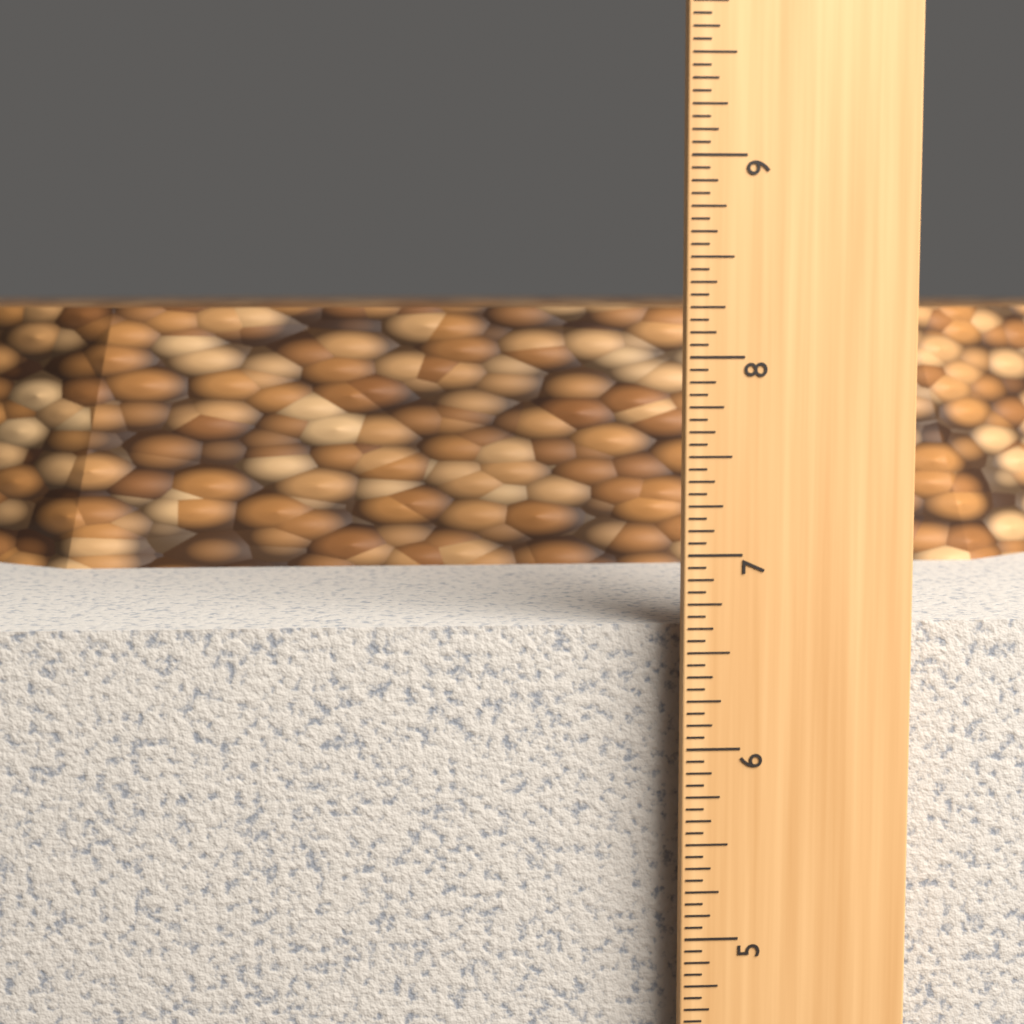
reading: 6.6250 in
